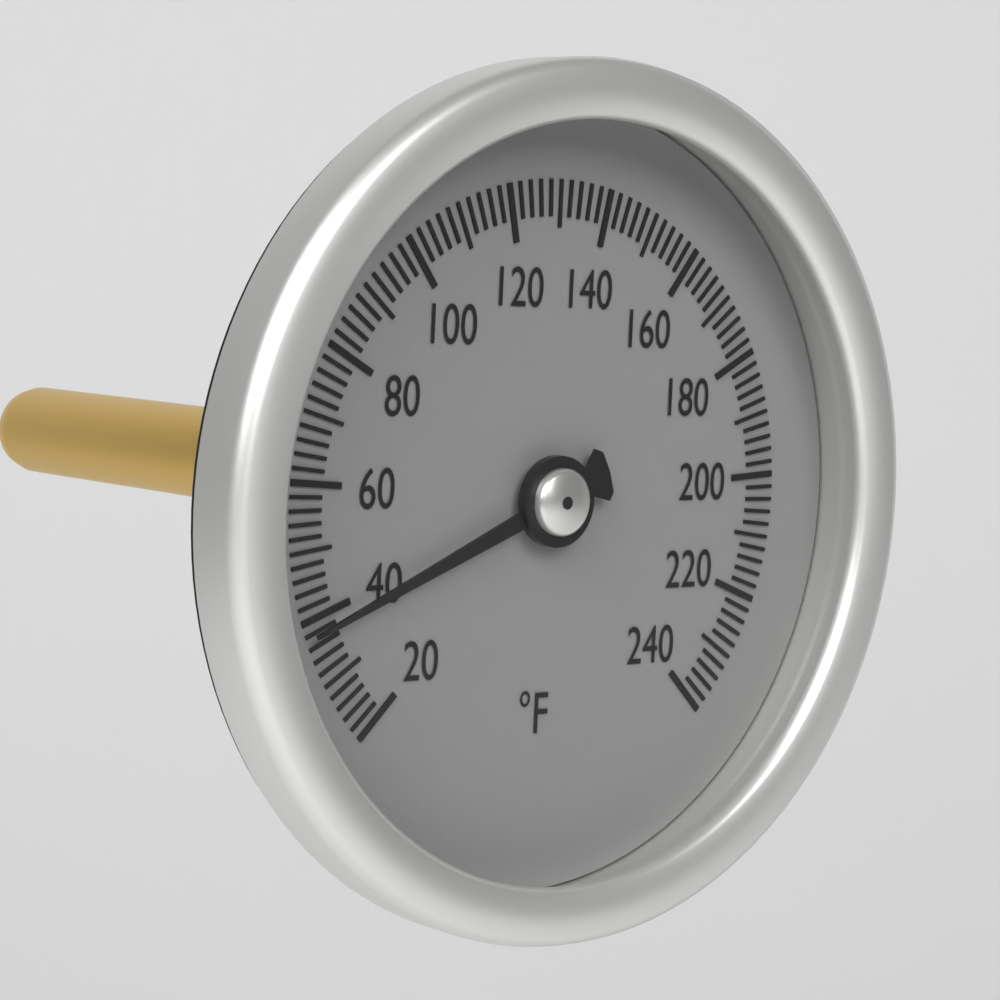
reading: 38 °F
